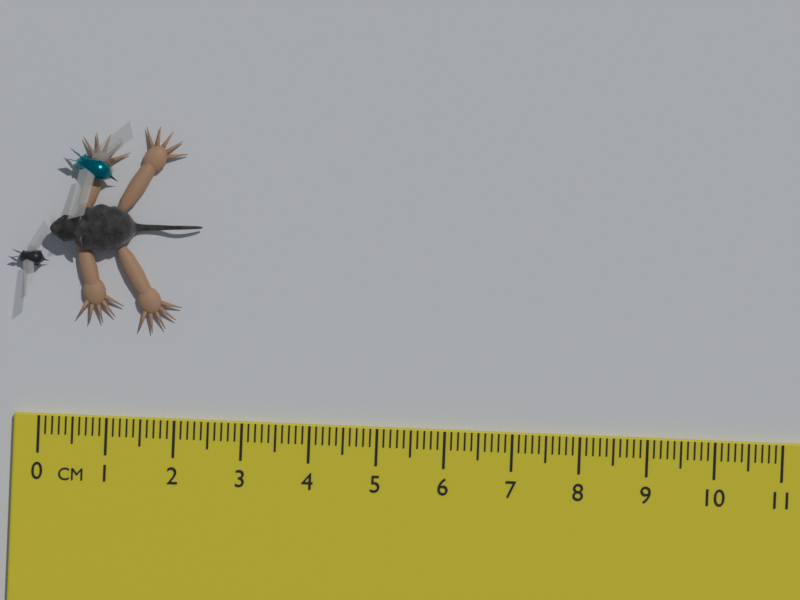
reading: 2.3 cm
